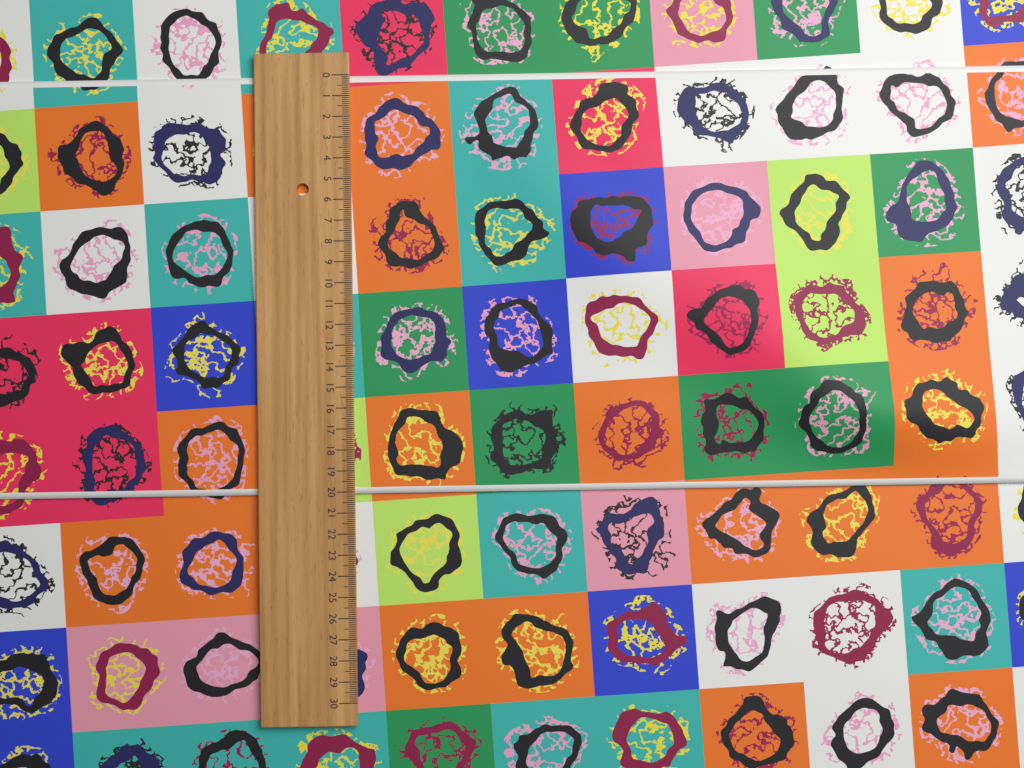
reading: 20.1 (no unit)
